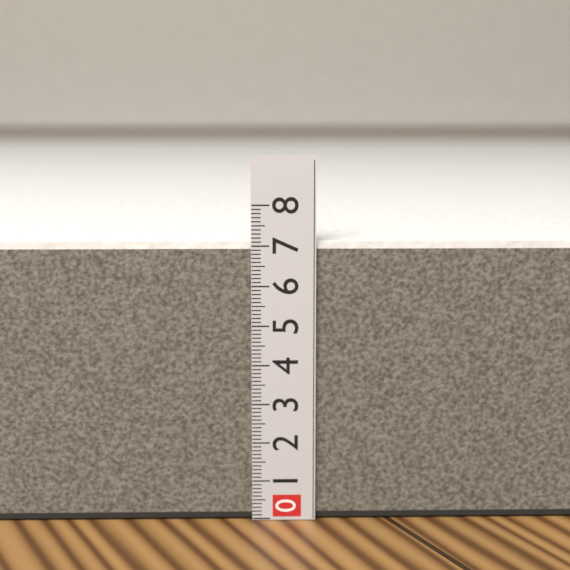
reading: 7.1 (no unit)
